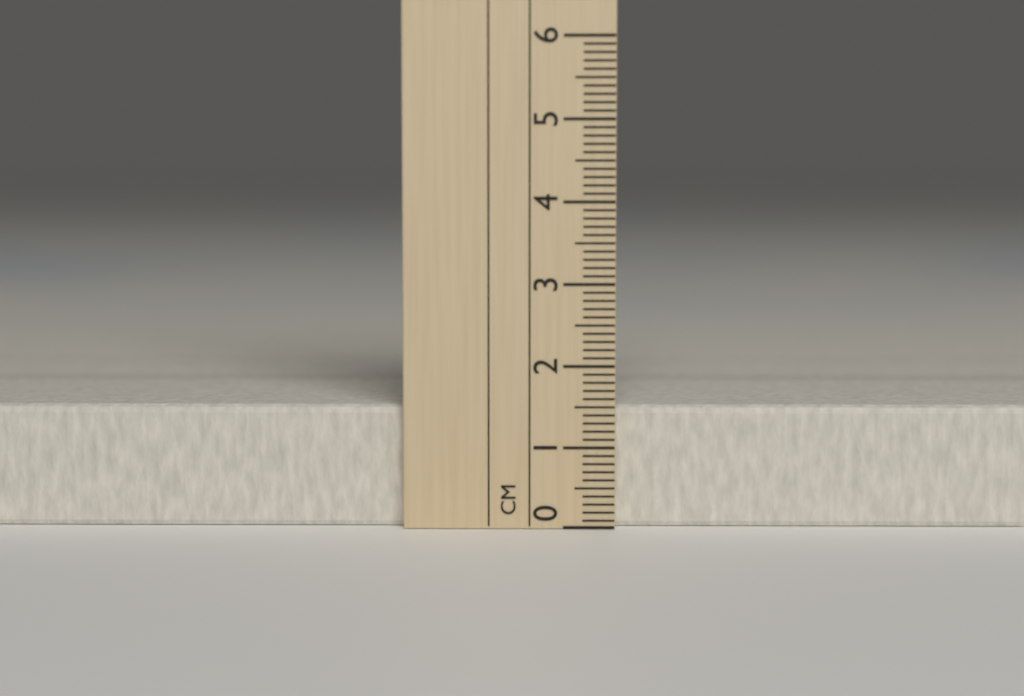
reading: 1.5 cm
